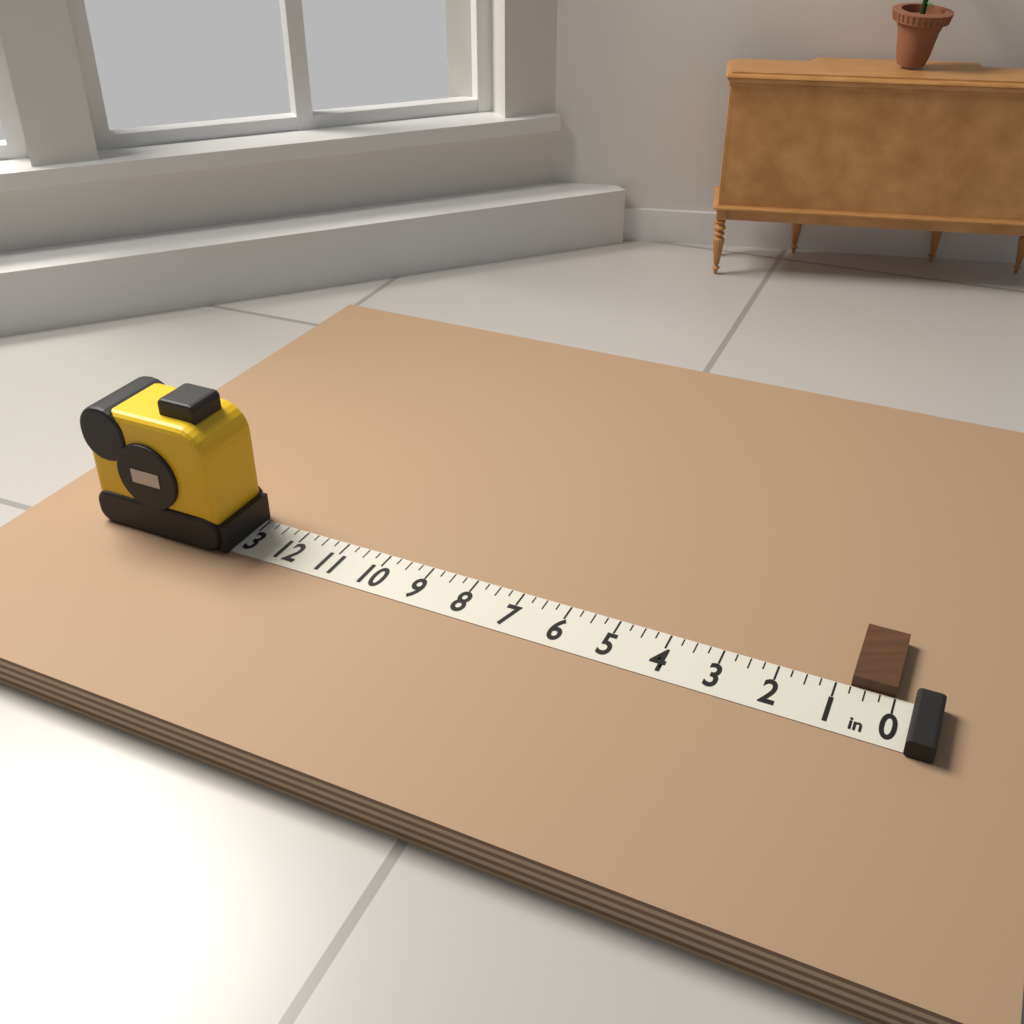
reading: 0.75 in
